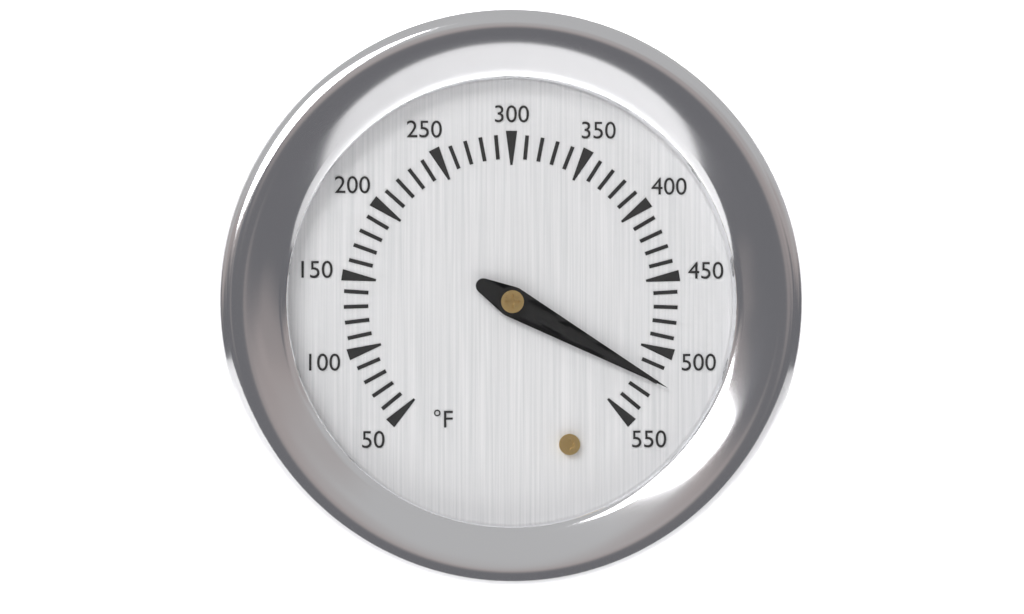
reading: 520 °F
